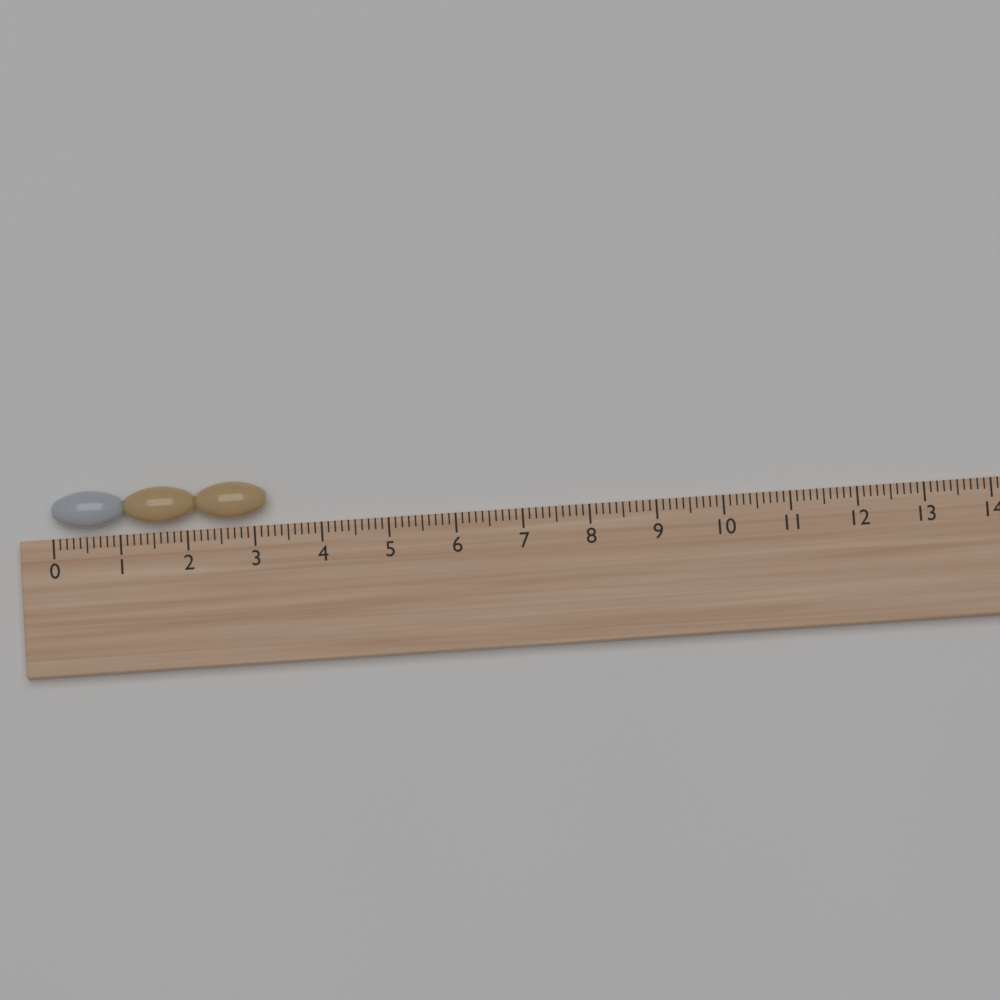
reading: 3.2 (no unit)
